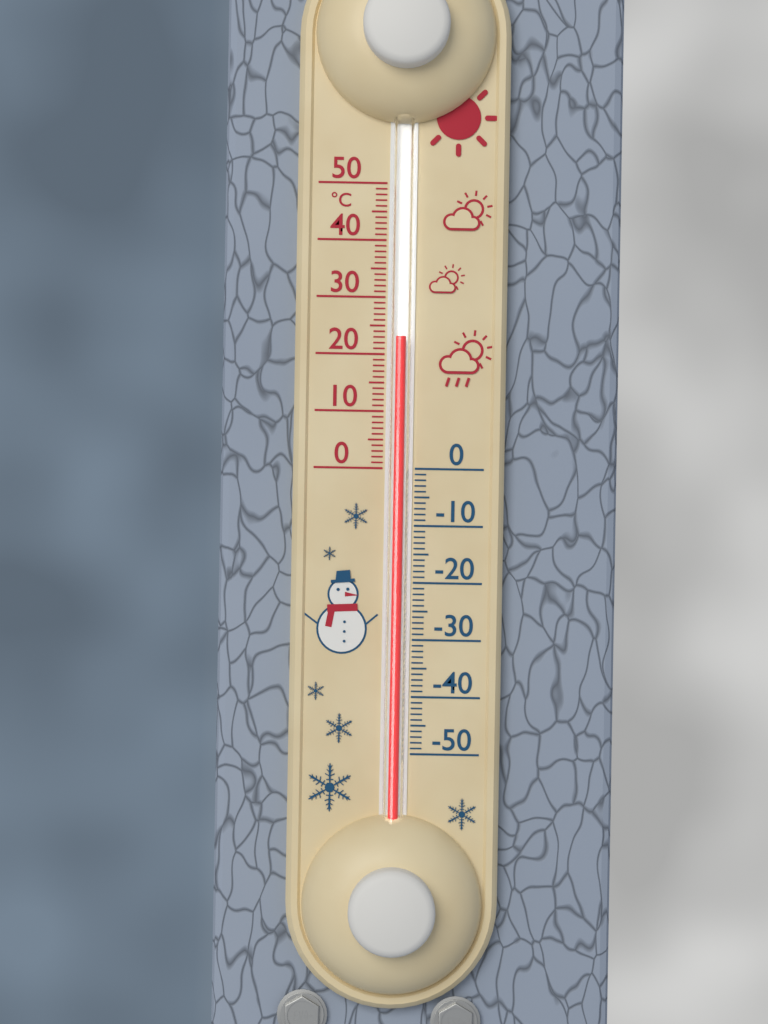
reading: 23 °C
